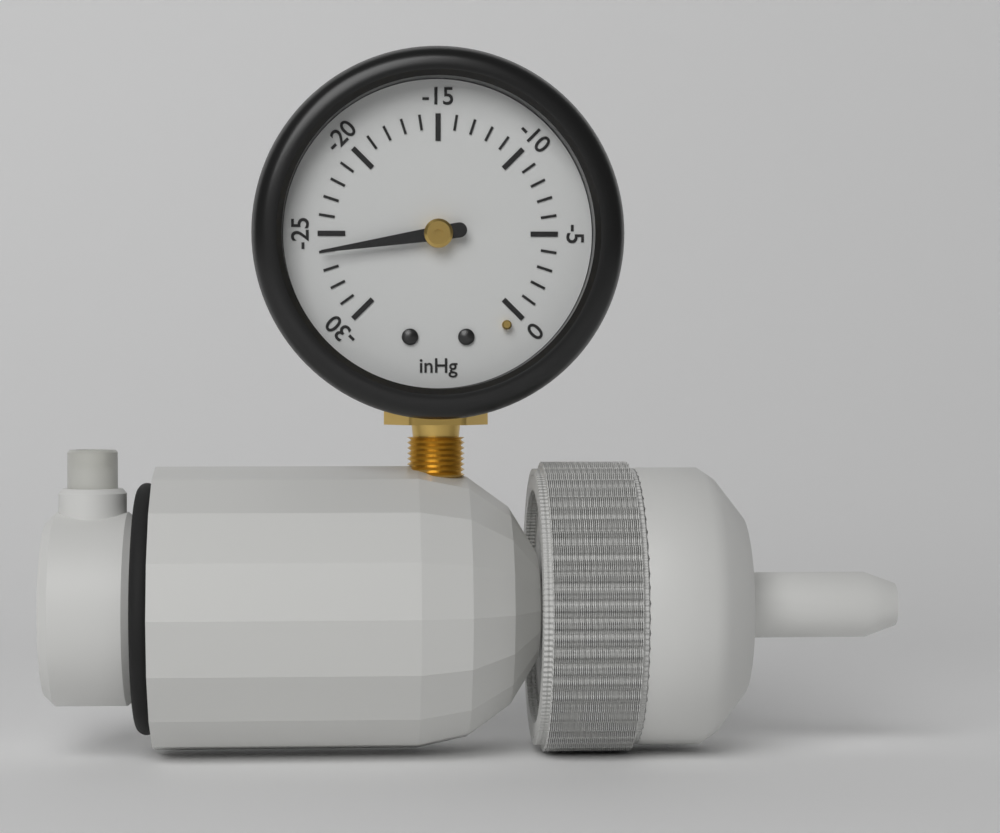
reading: -26 inHg
